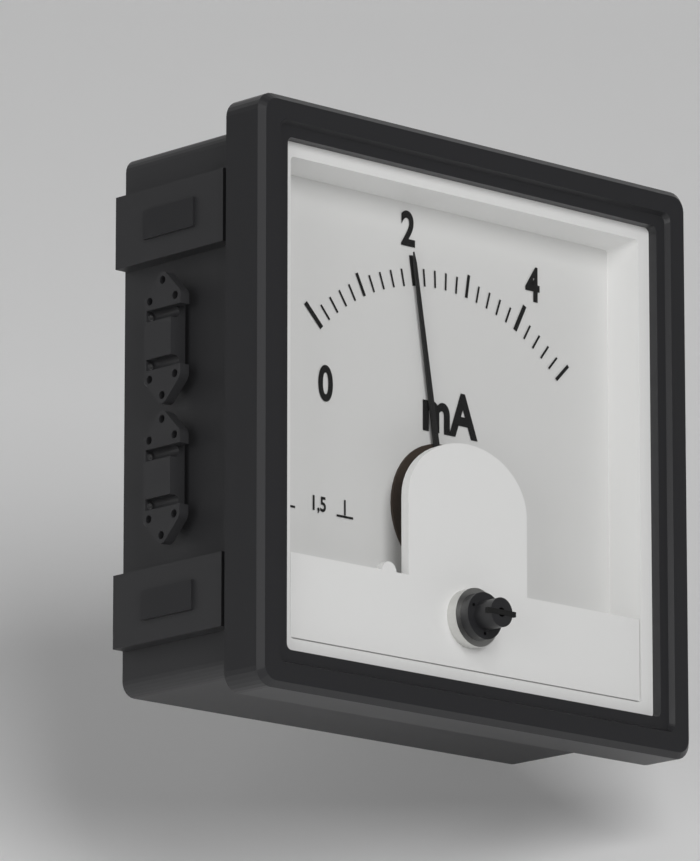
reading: 2.0 mA
